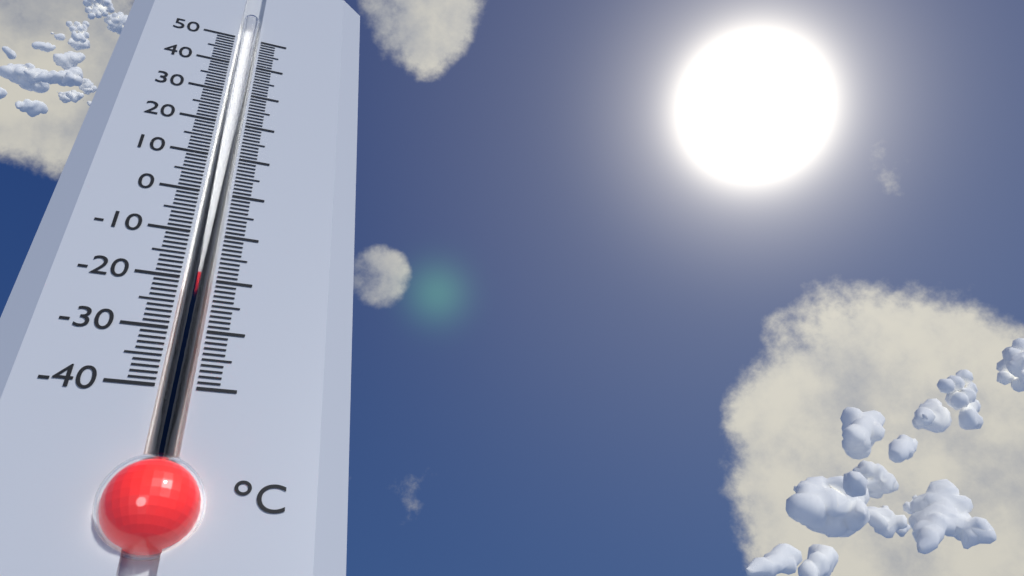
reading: -19 °C
